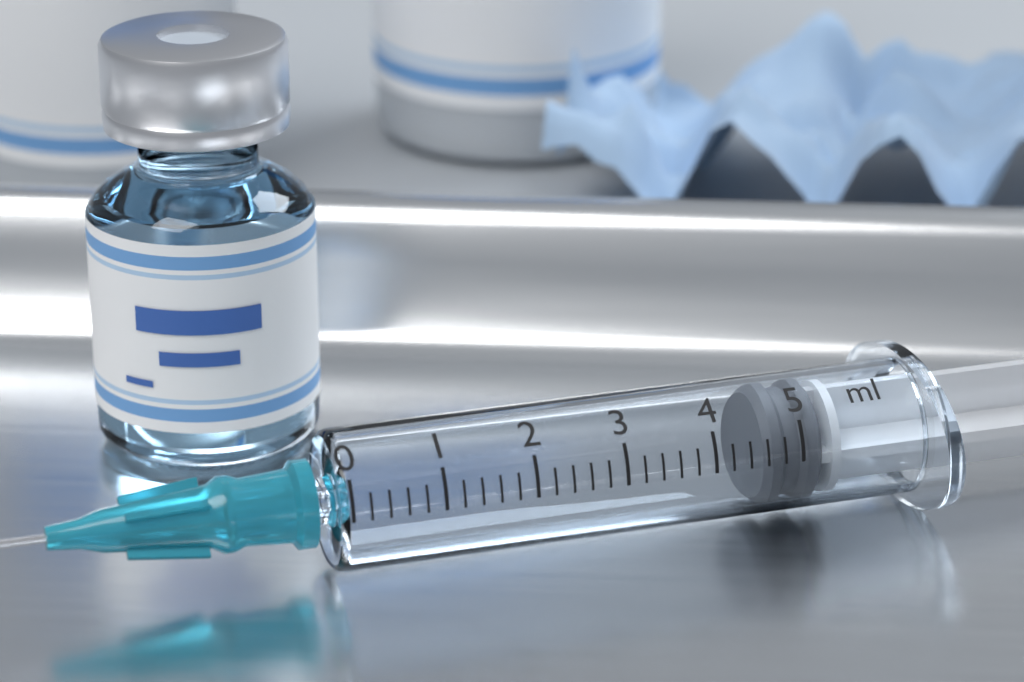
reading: 4.6 ml
